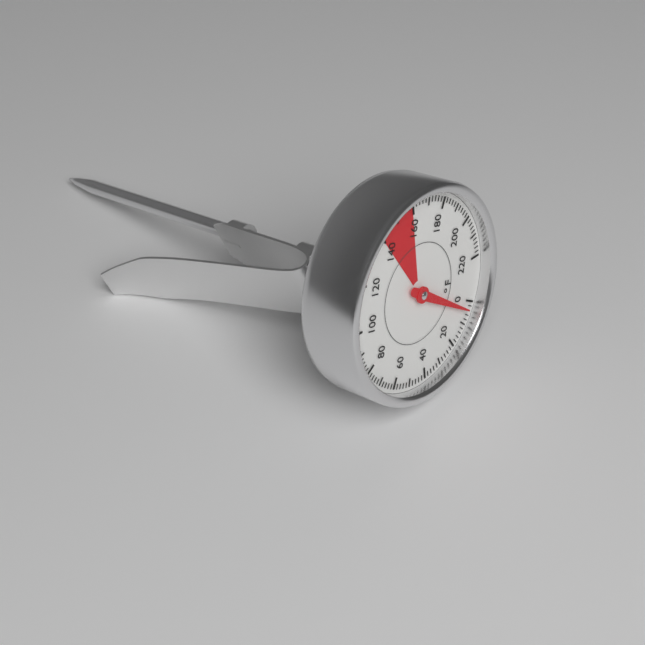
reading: 4 °F
